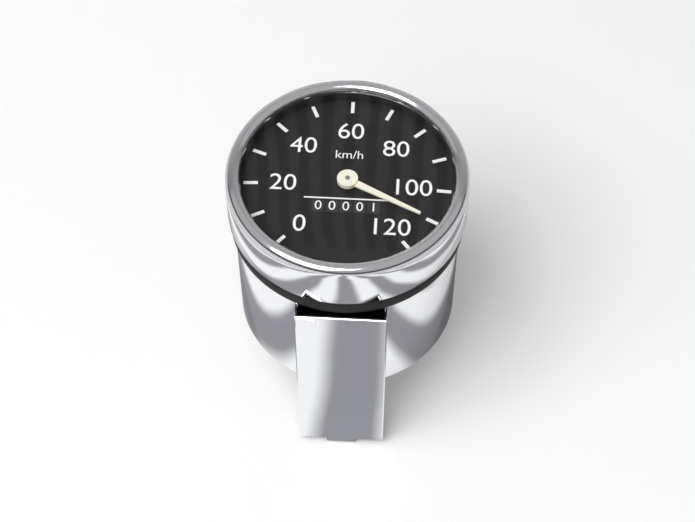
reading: 110 km/h
